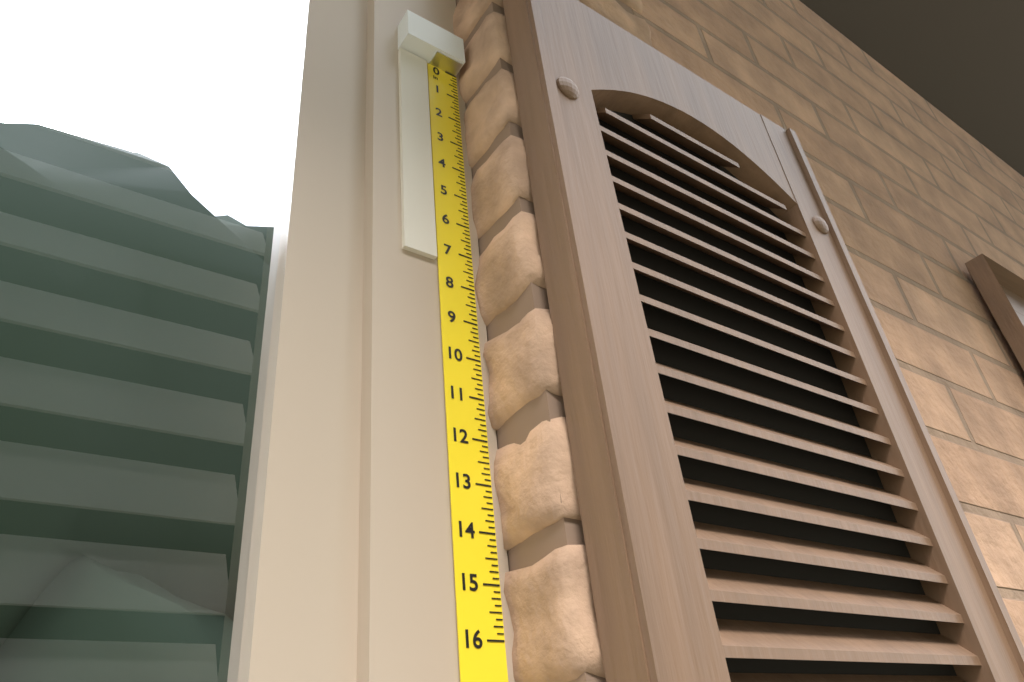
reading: 7.375 in
